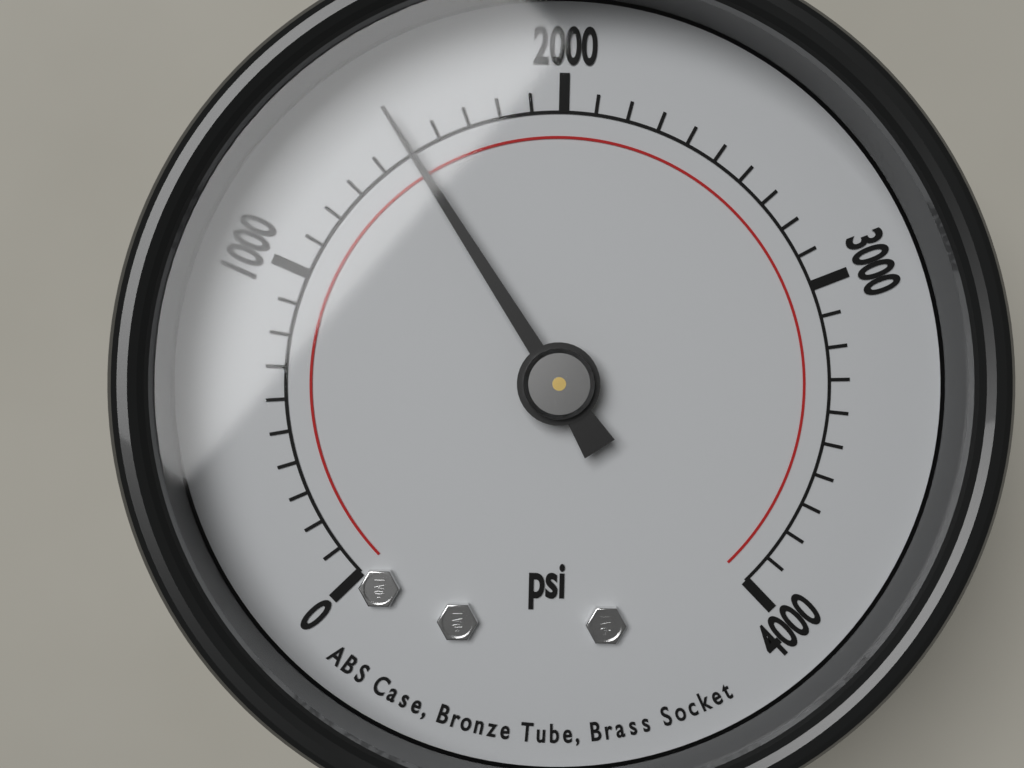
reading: 1500 psi
